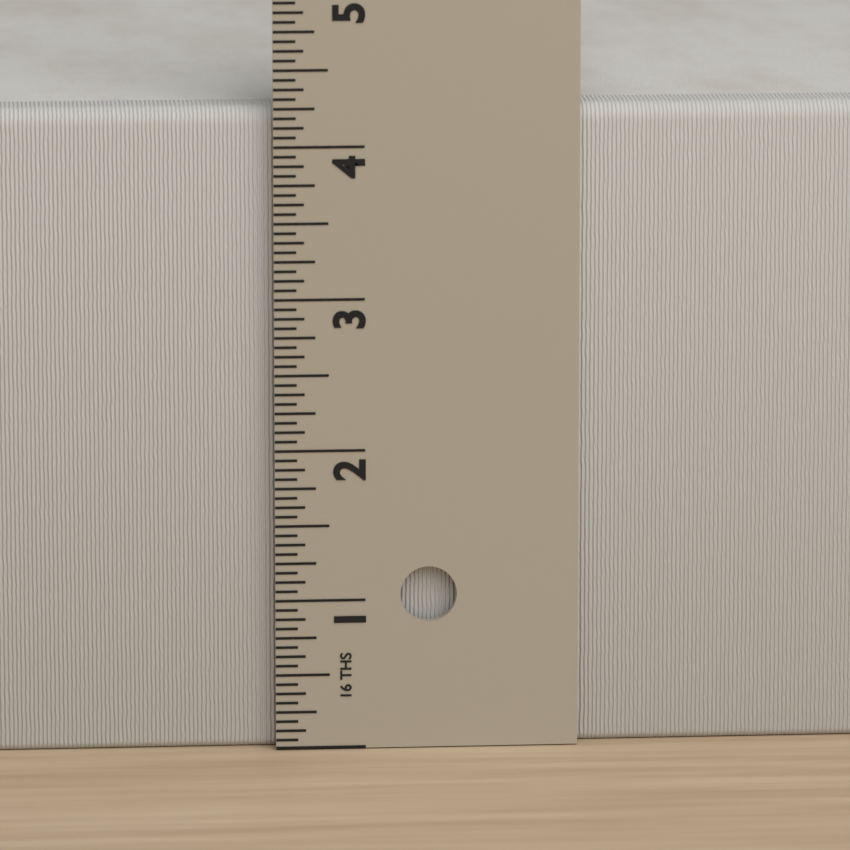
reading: 4.2500 in
